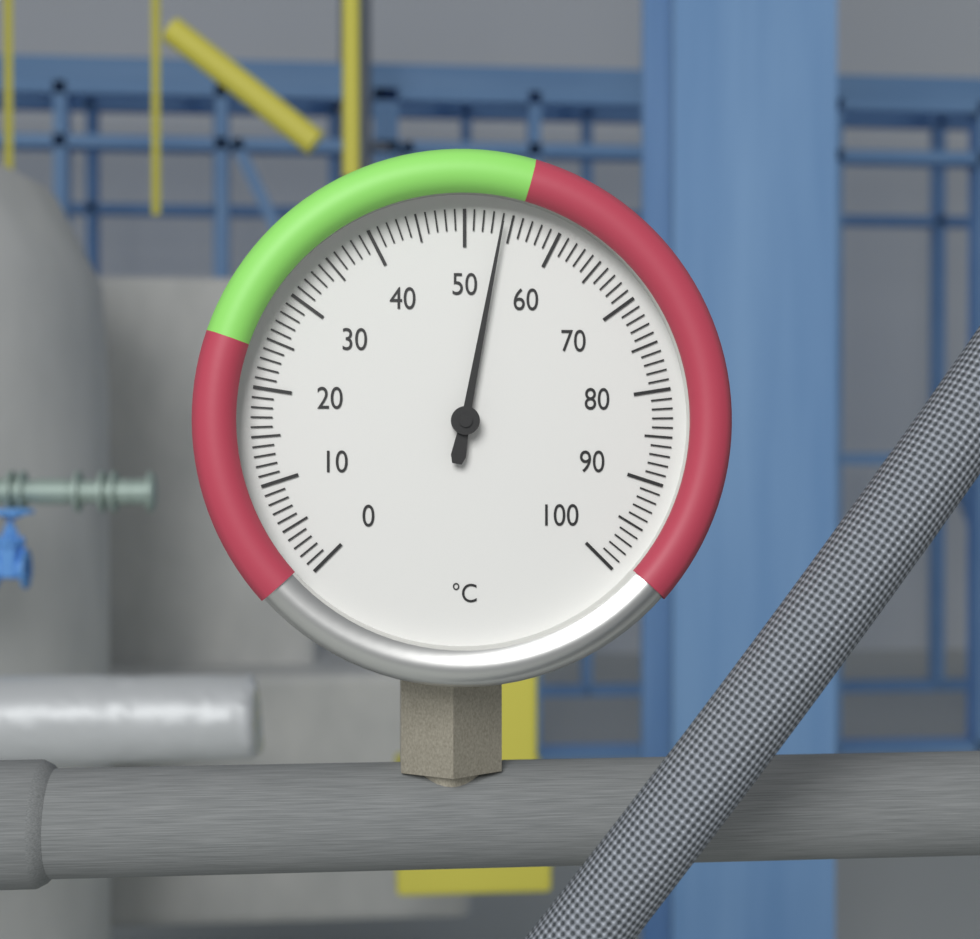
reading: 54 °C
